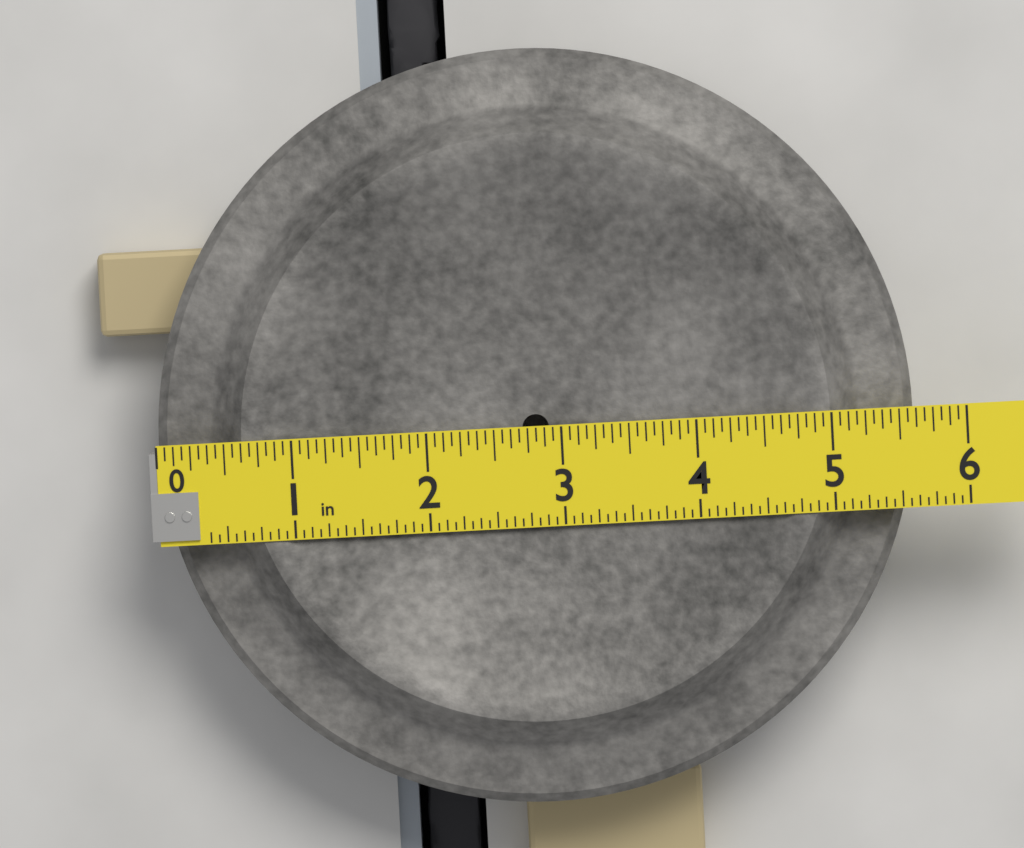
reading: 5.6250 in
